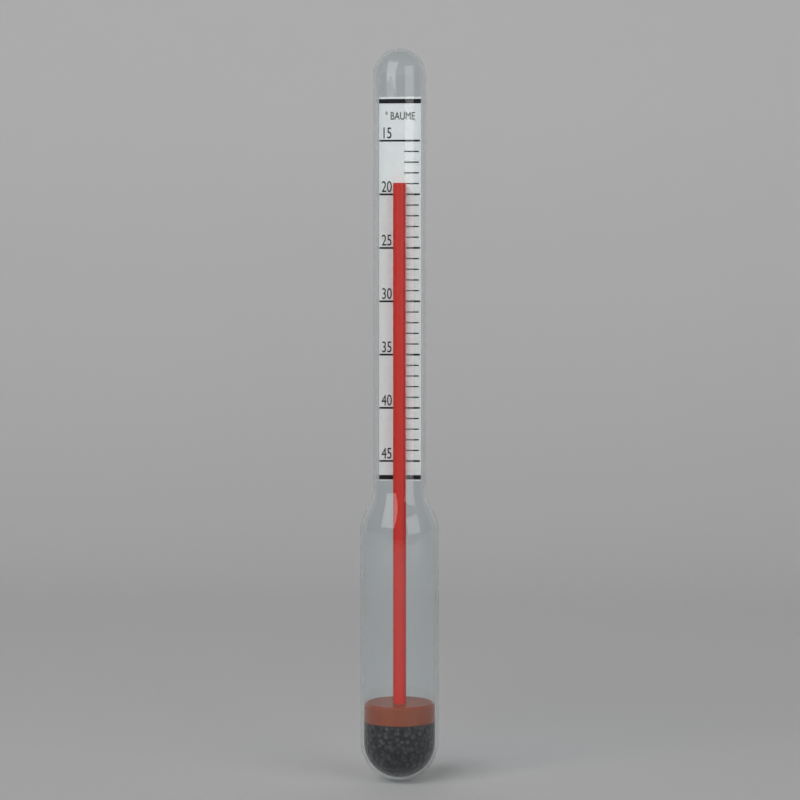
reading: 19 °Baumé
